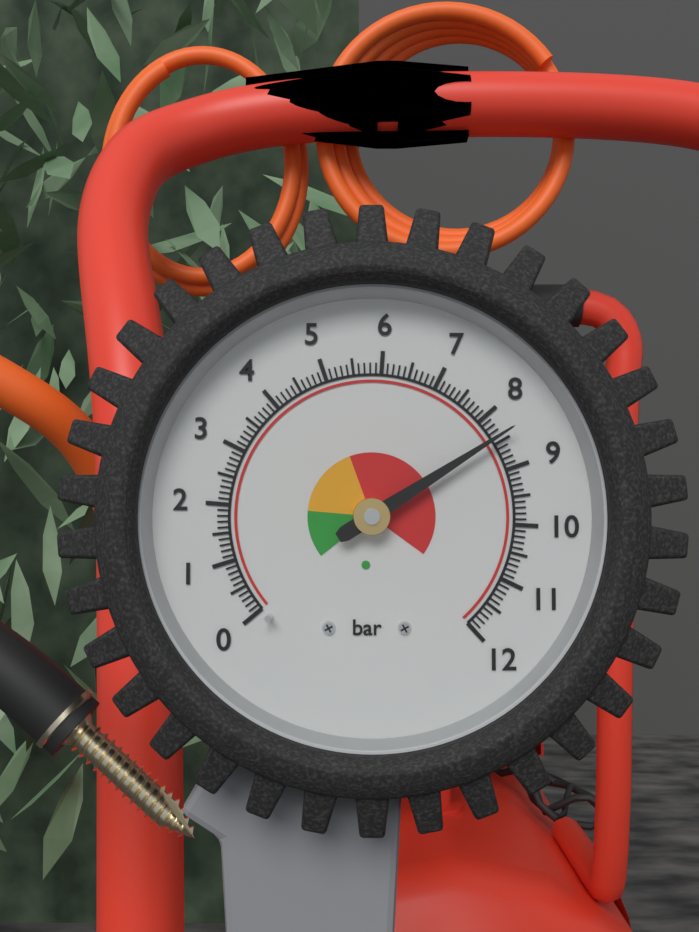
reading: 8.4 bar
